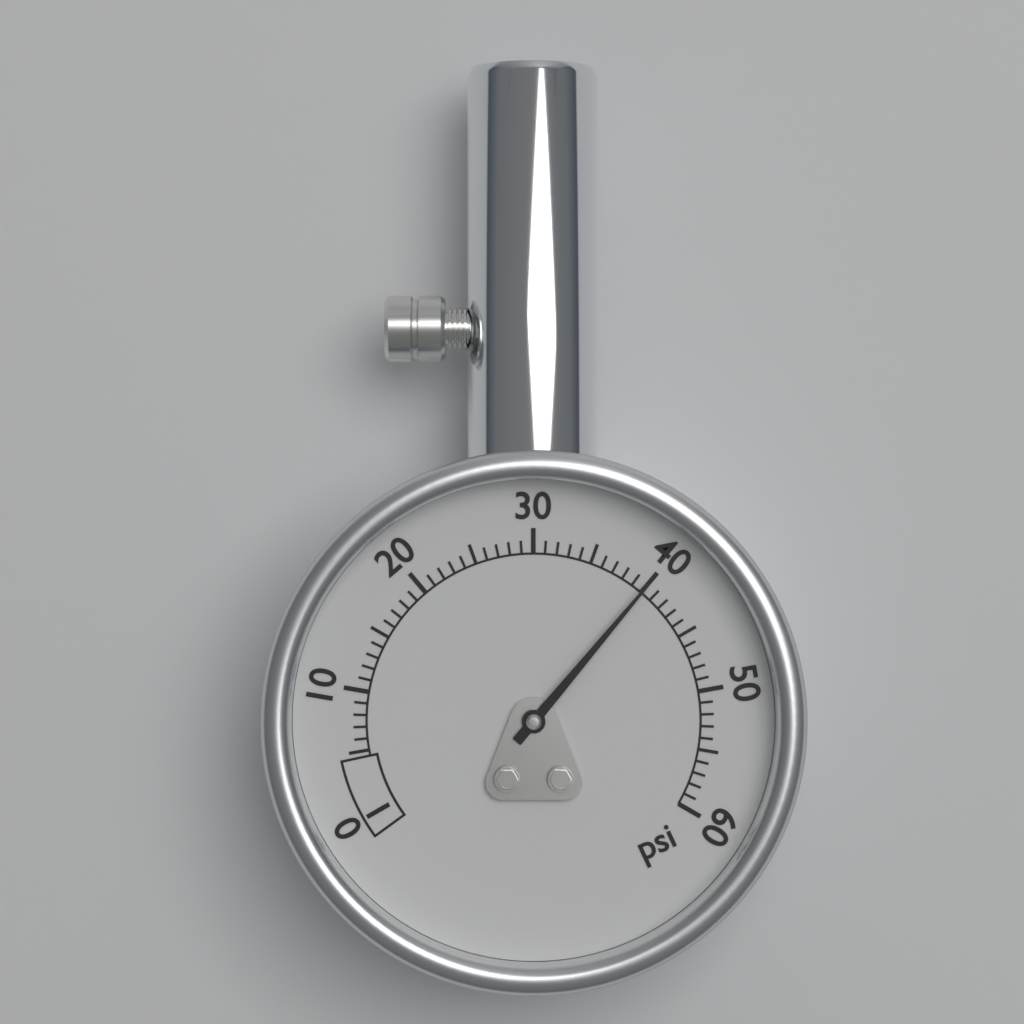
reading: 40 psi
